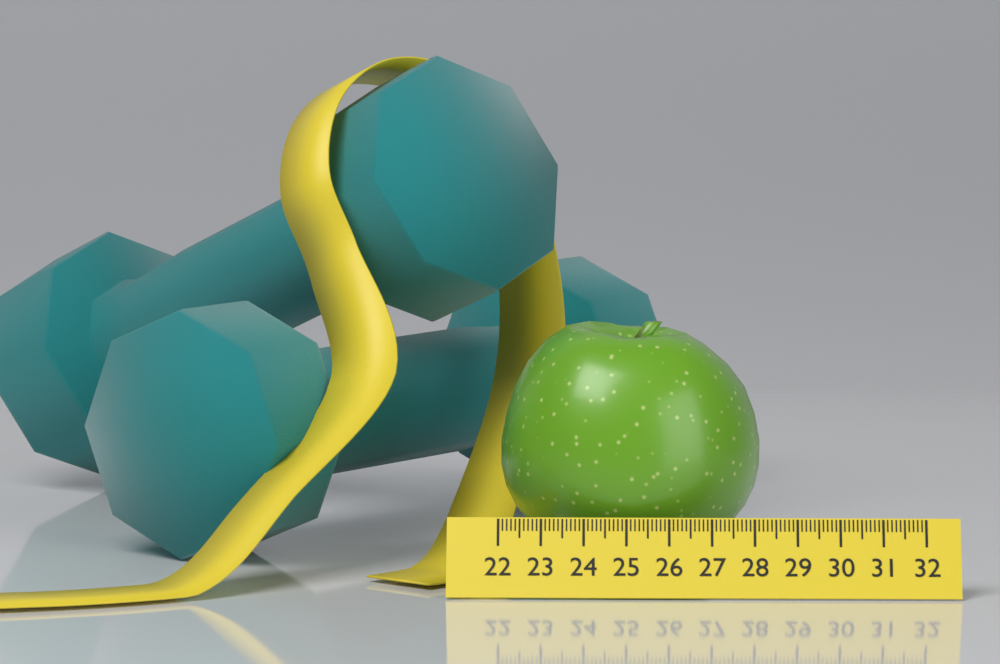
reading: 28.2 (no unit)
